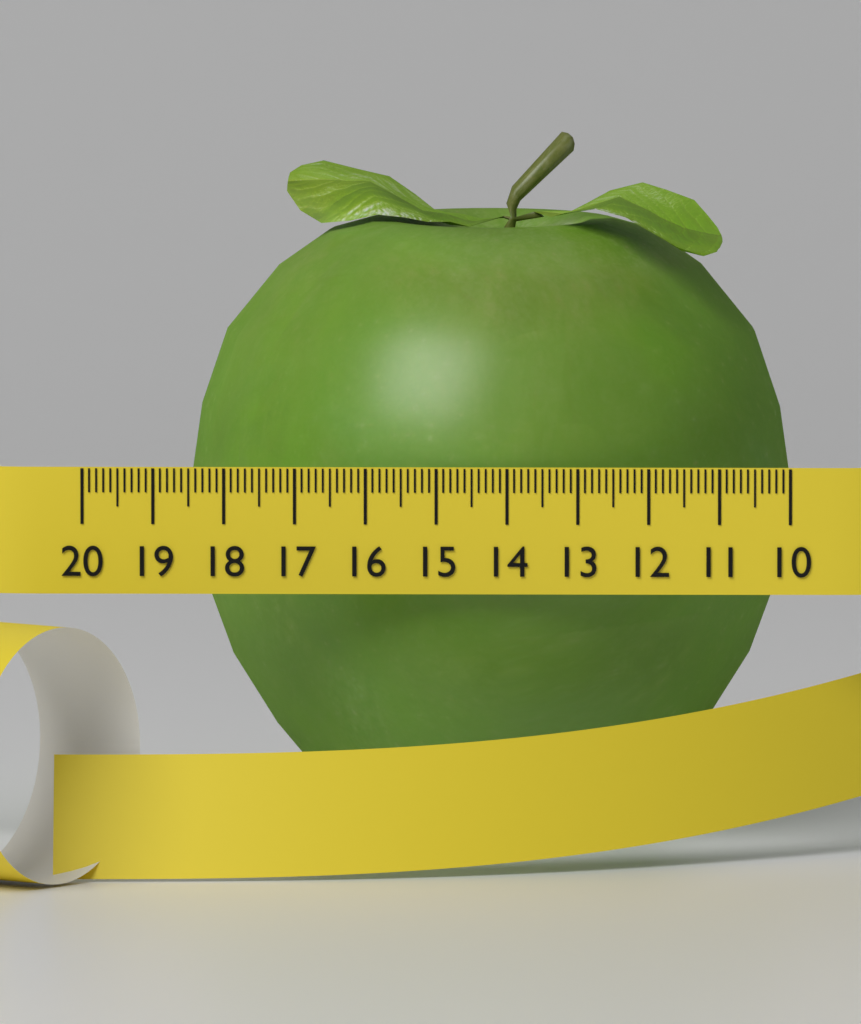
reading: 18.6 (no unit)
